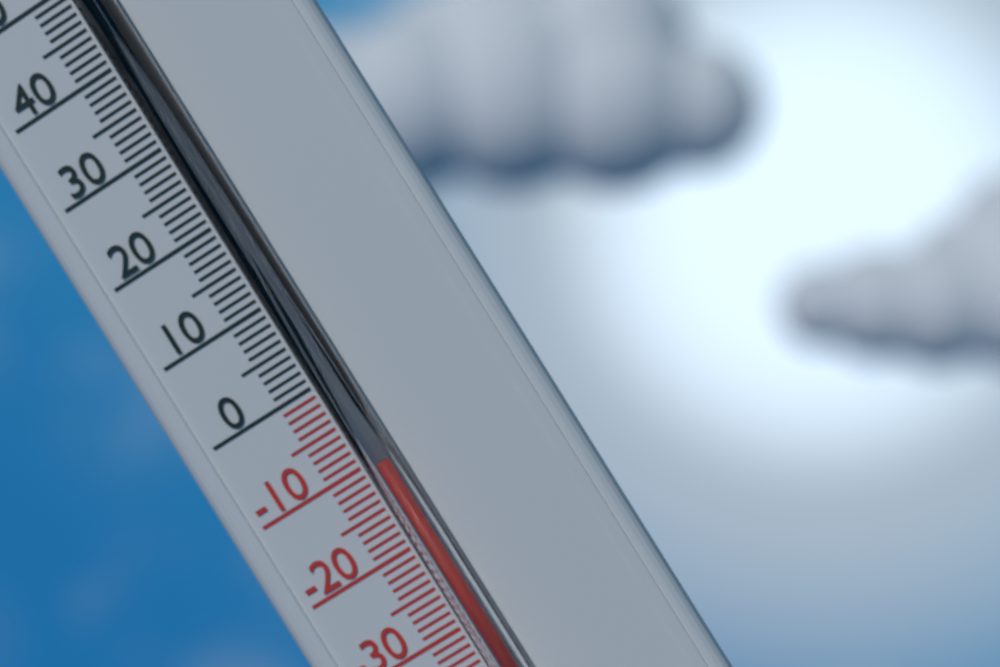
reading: -11 °C
